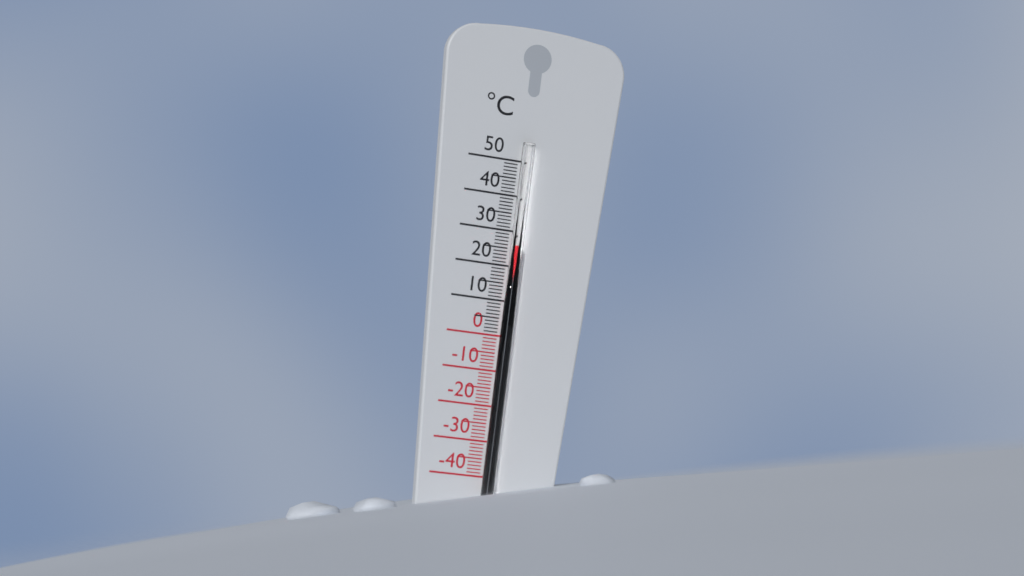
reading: 26 °C
